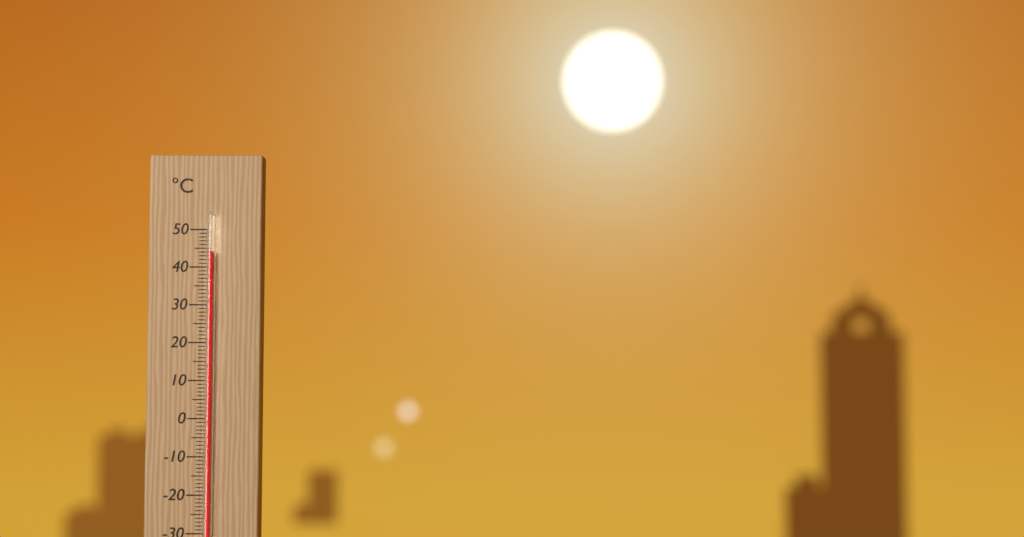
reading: 44 °C
